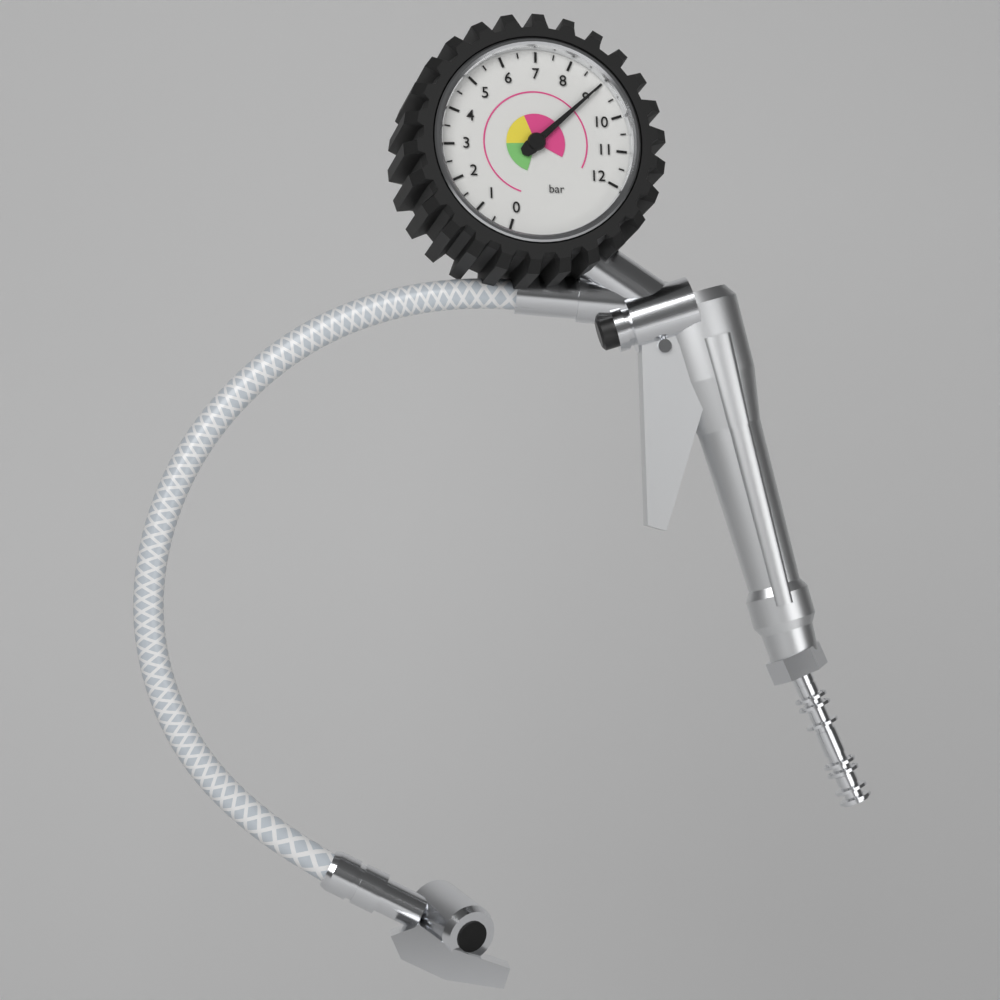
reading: 9.0 bar
